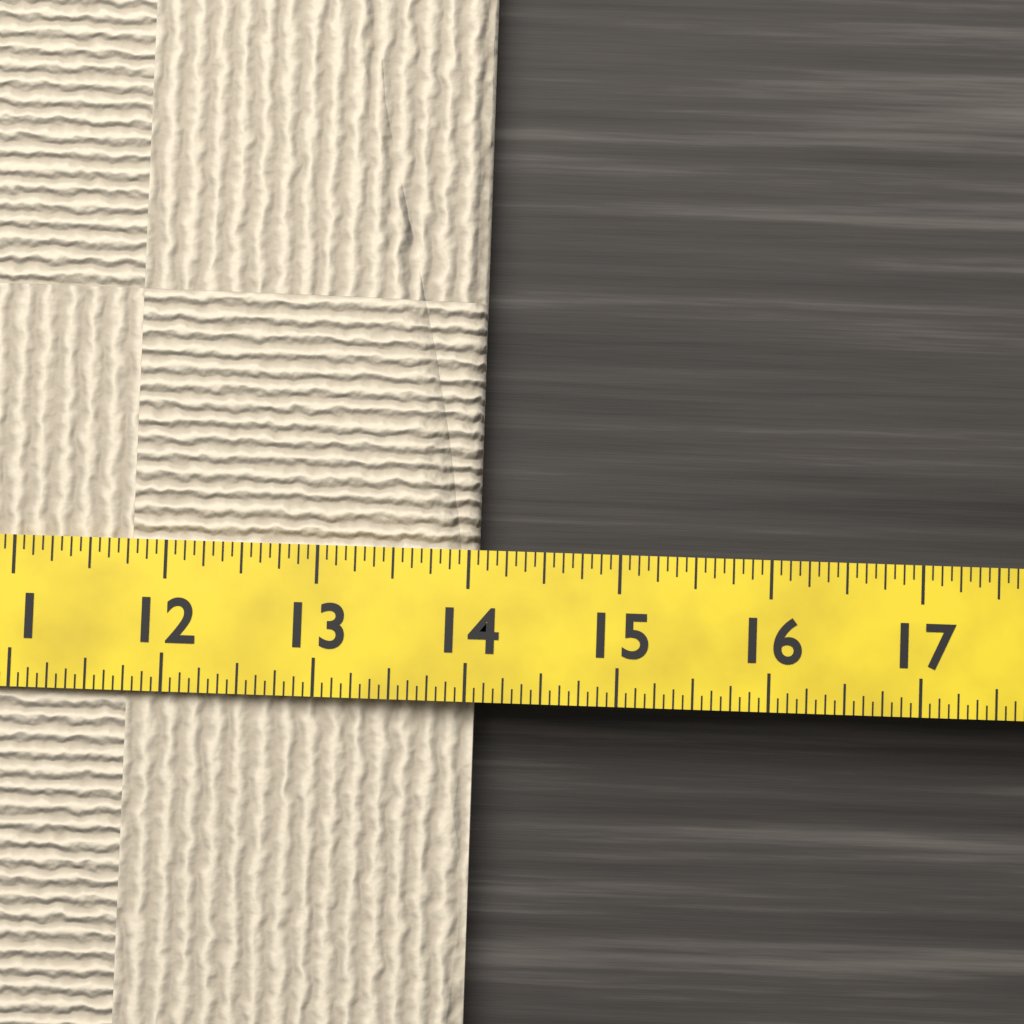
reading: 14.0625 (no unit)
